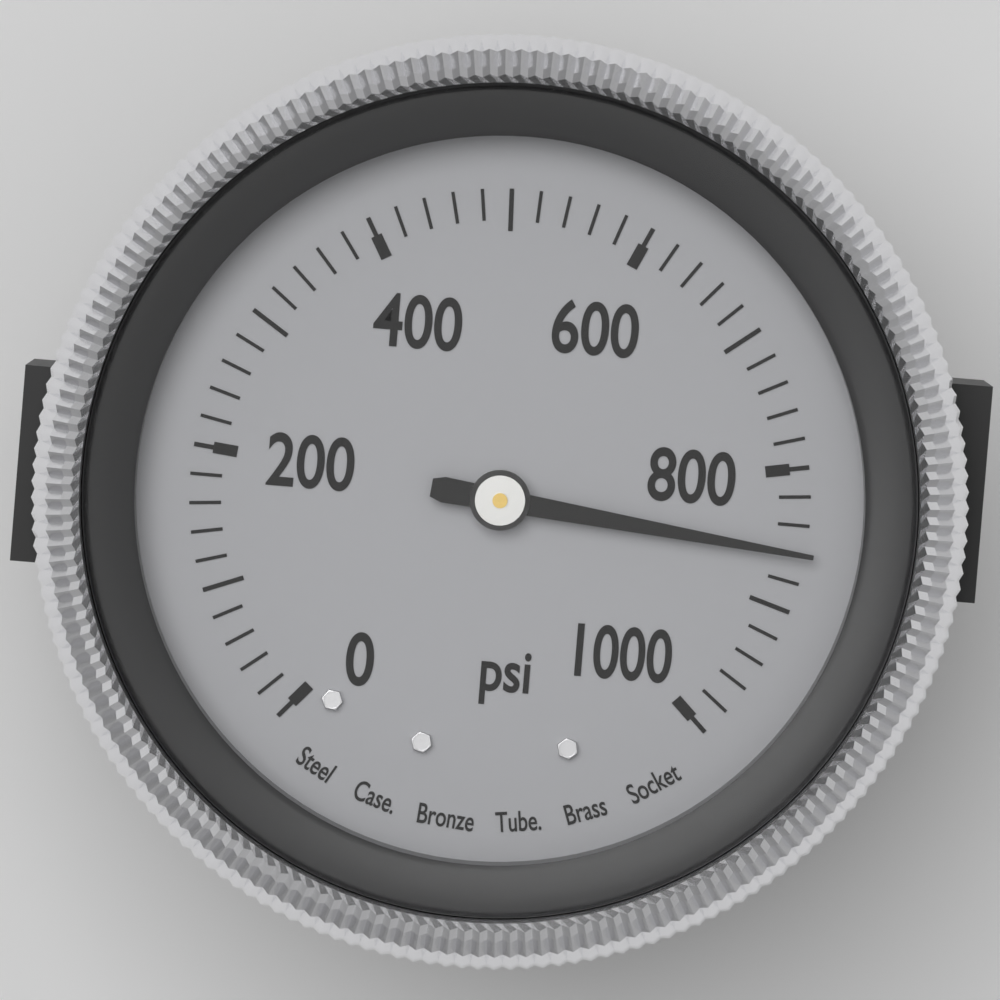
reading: 860 psi
